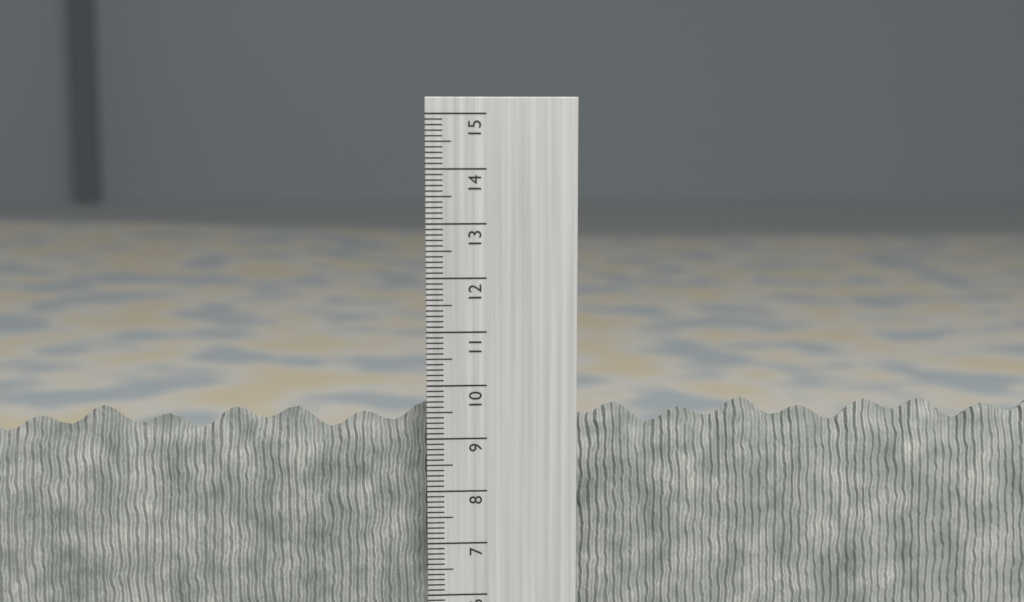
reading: 9.6 cm
